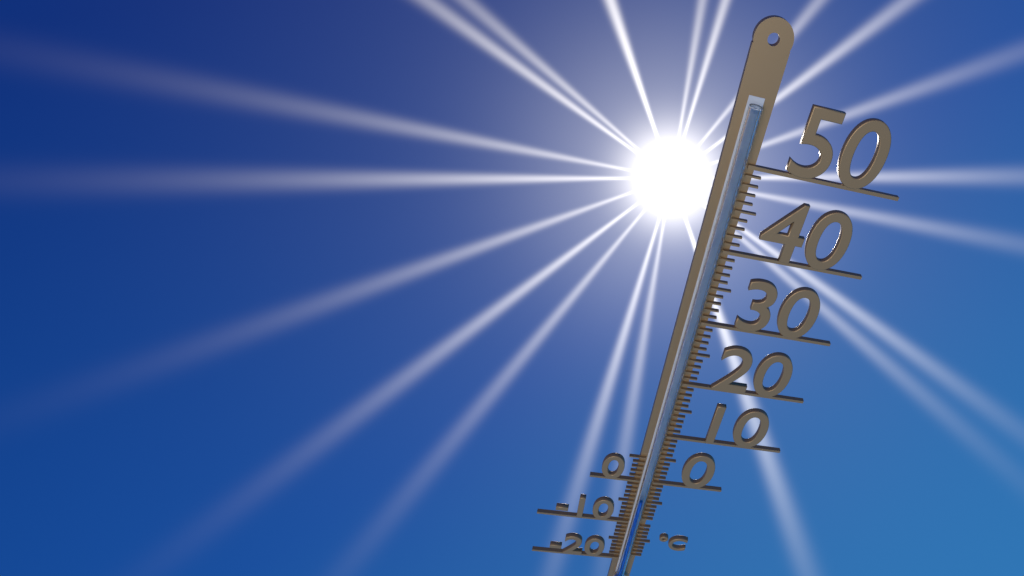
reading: -4 °C
